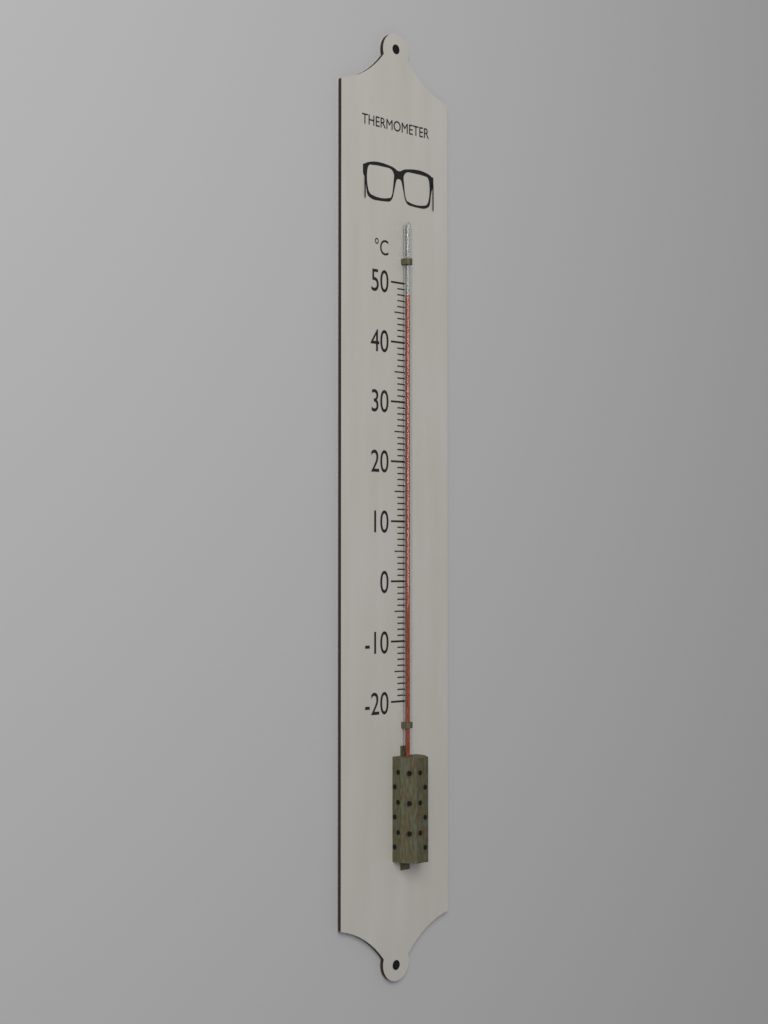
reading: 48 °C
